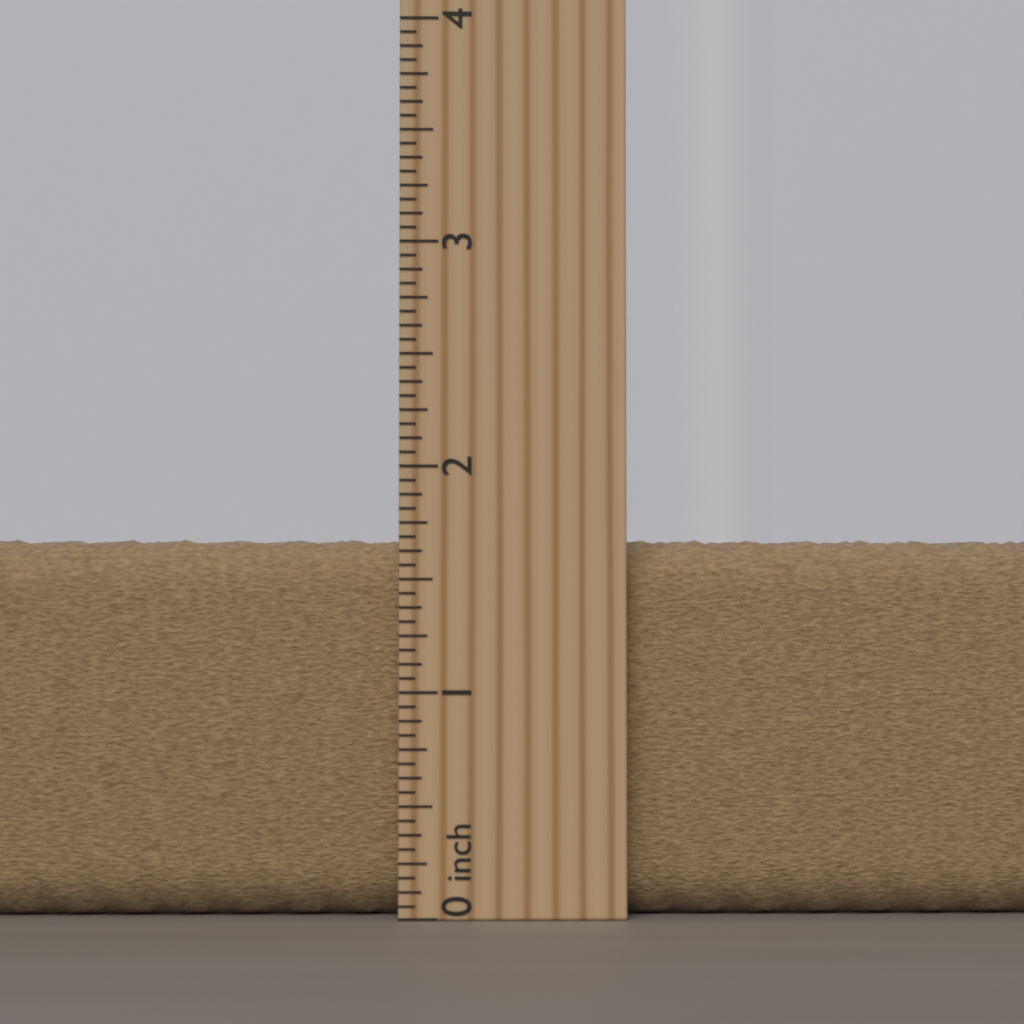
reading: 1.6875 inch
